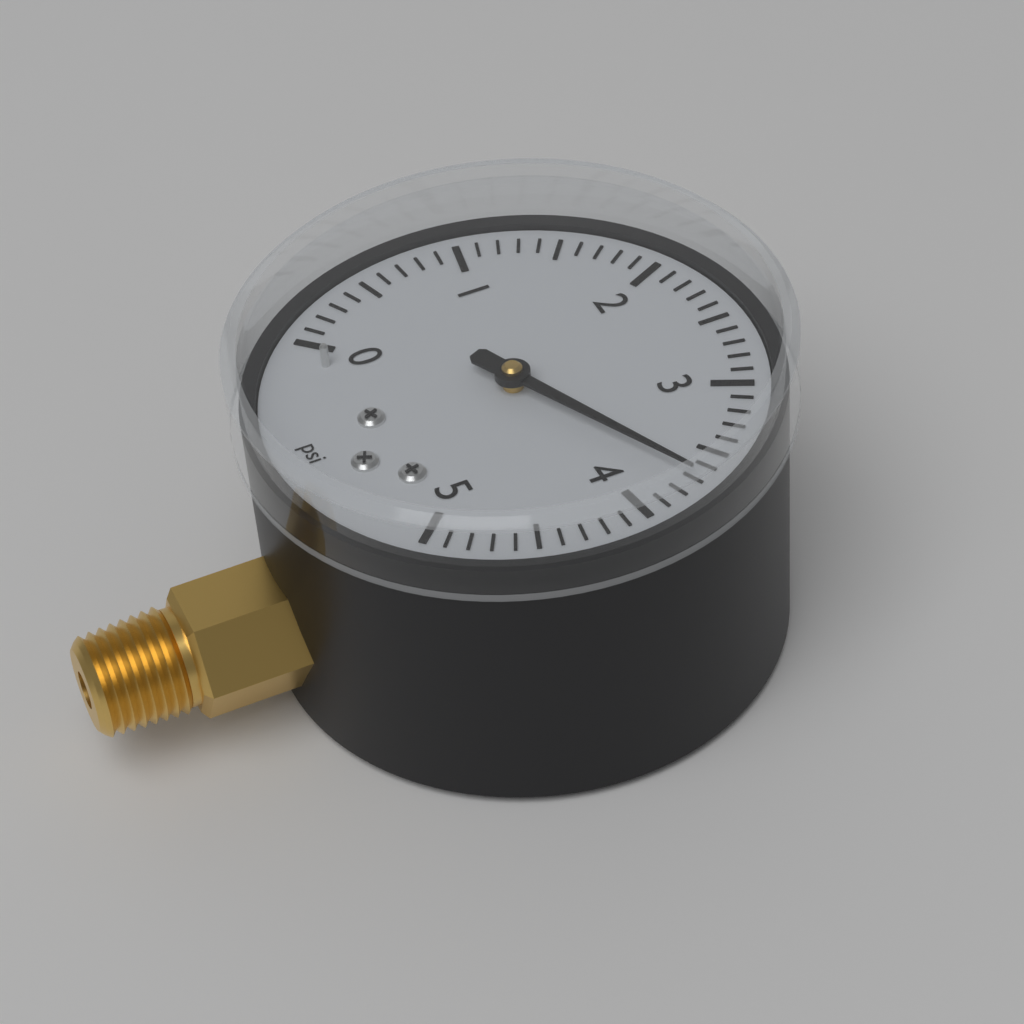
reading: 3.7 psi
